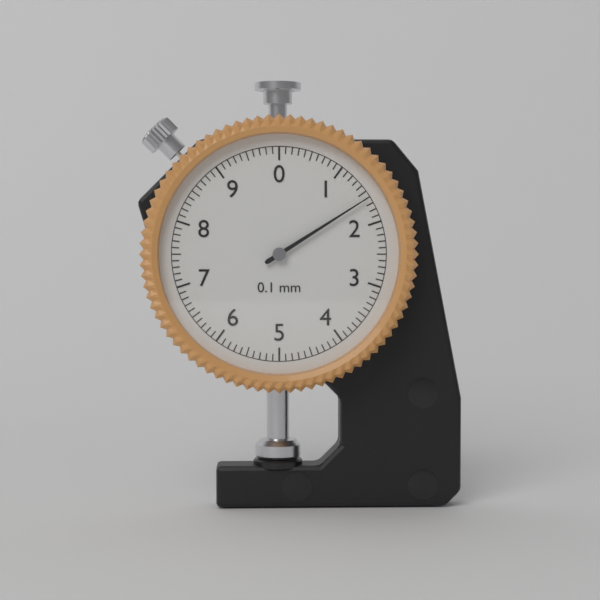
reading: 1.6 mm
